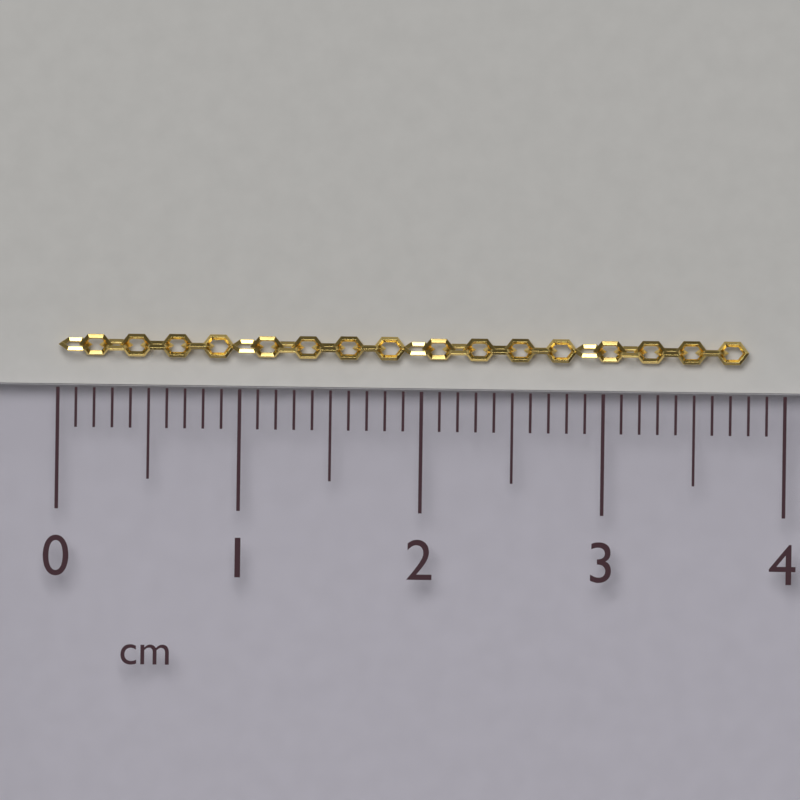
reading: 3.8 cm
